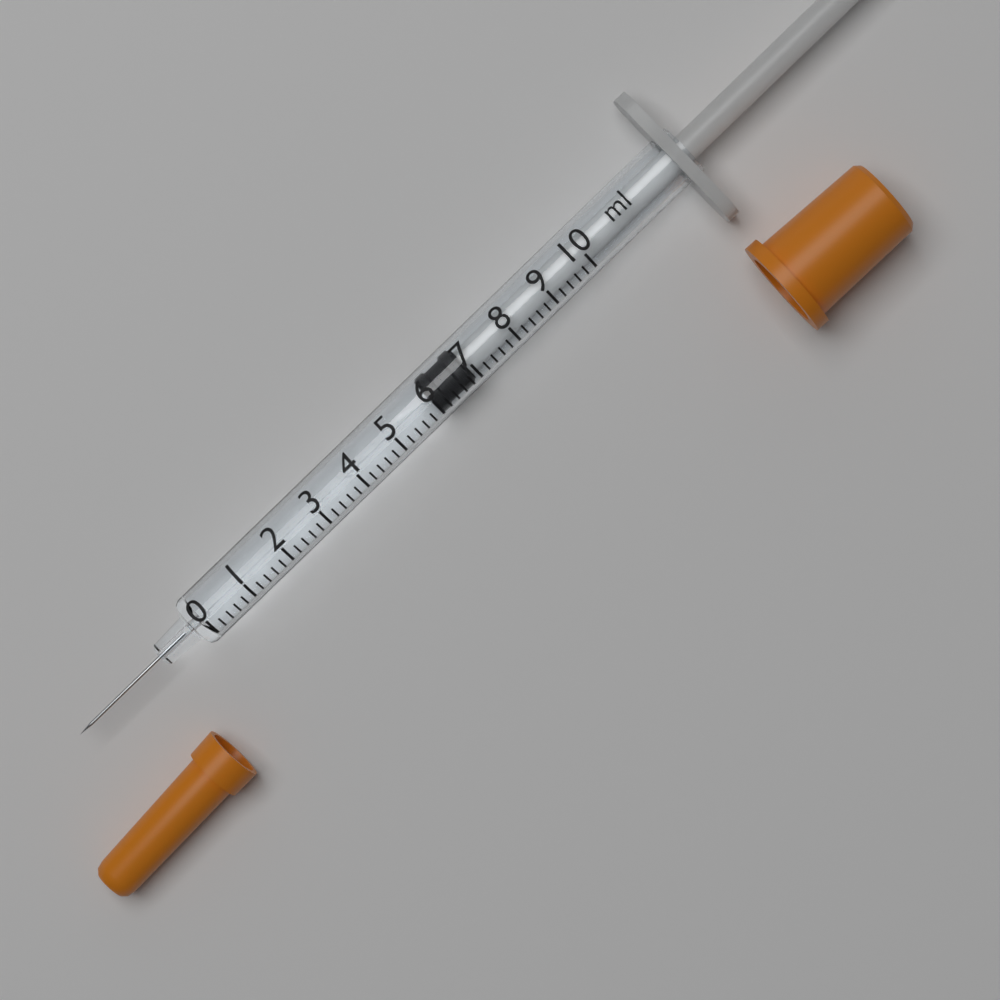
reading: 6.0 ml
